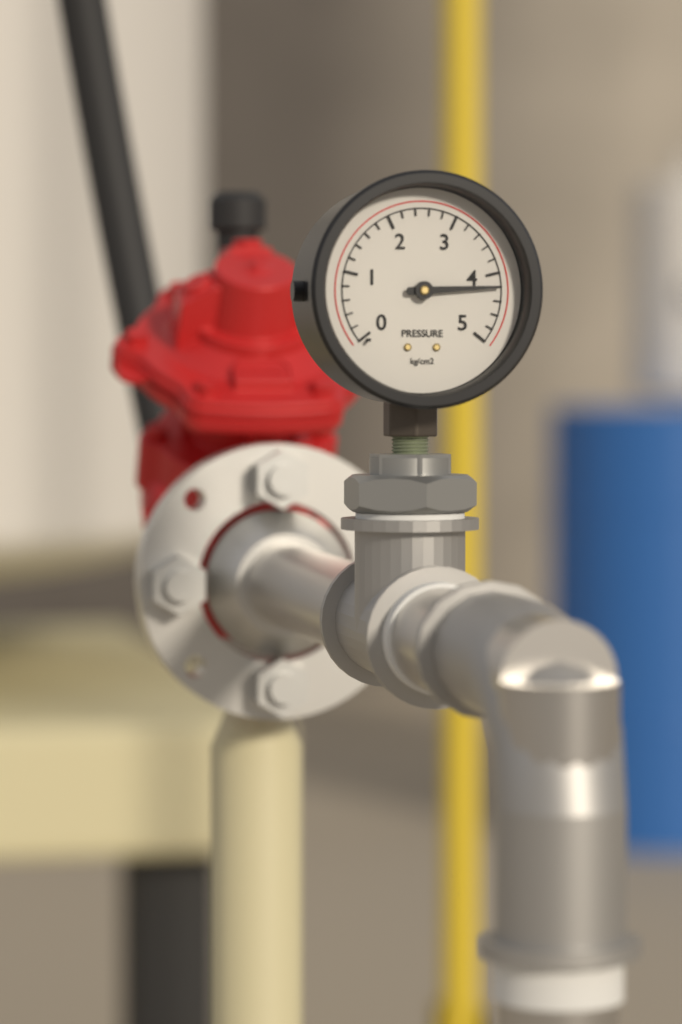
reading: 4.2 kg/cm2
